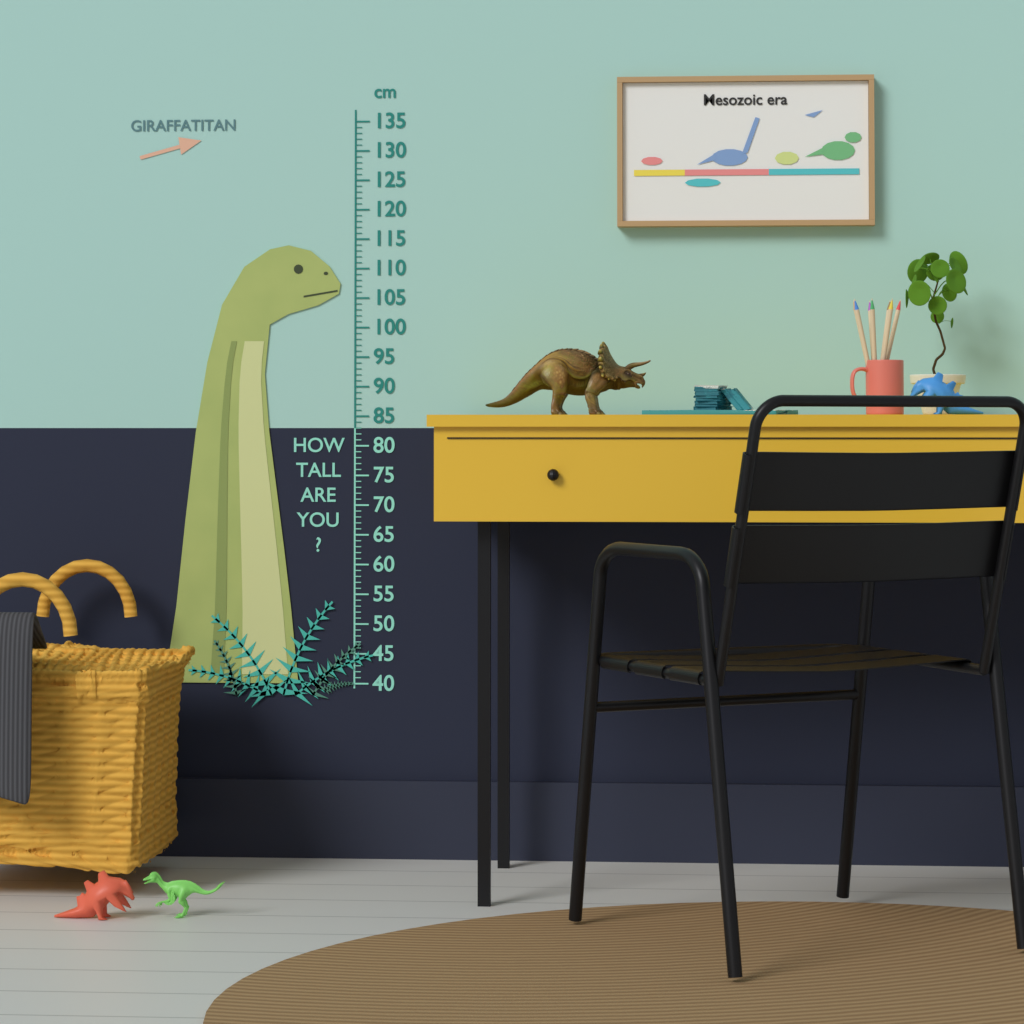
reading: 114 cm
